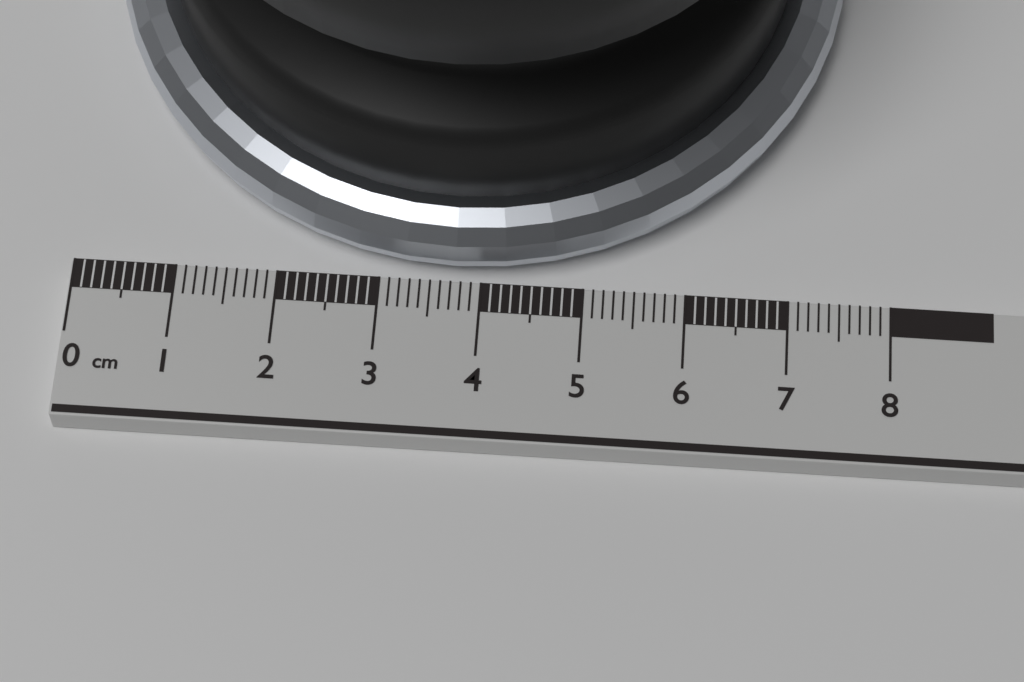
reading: 7.5 cm
